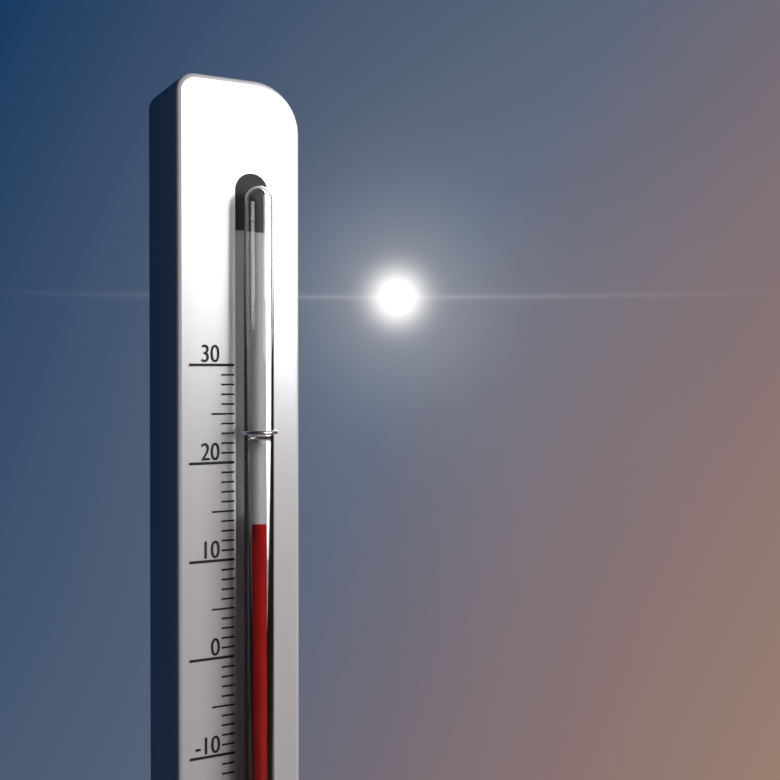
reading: 14 (no unit)
